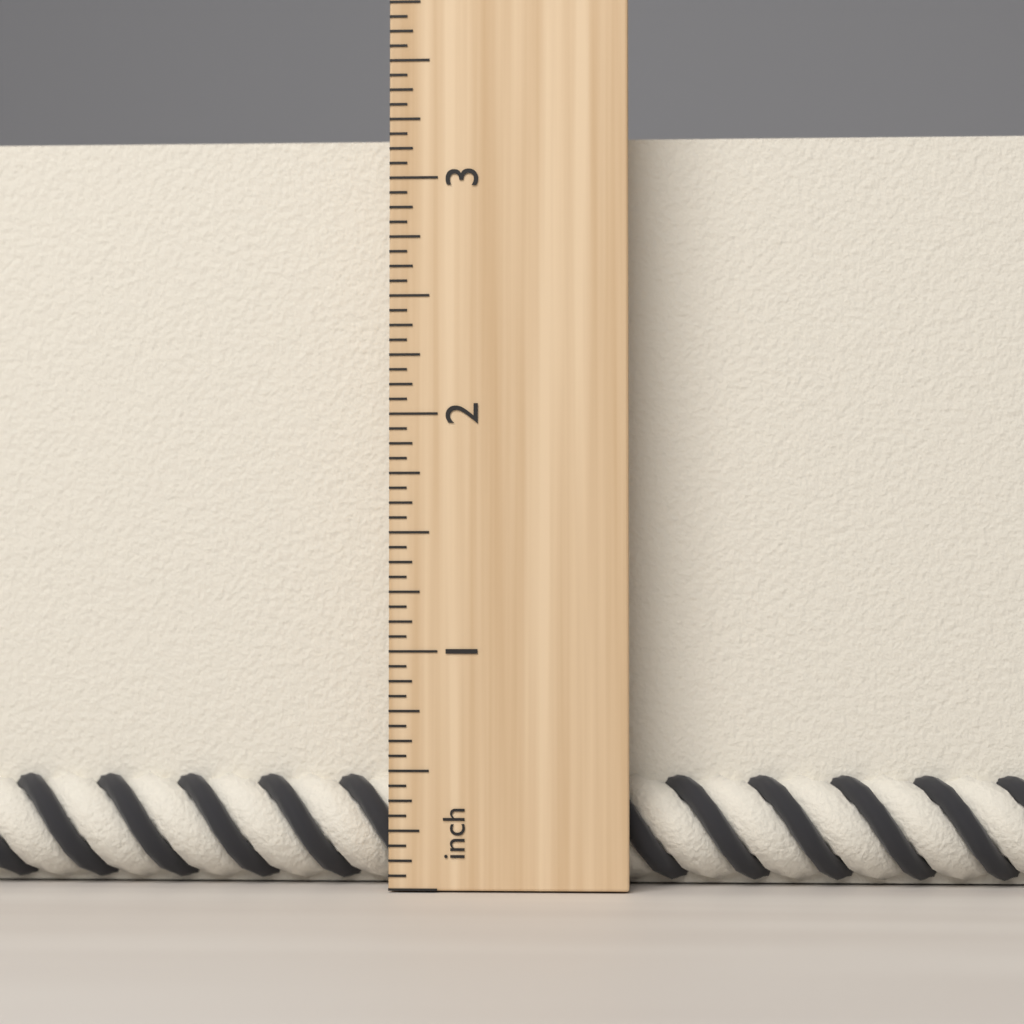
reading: 3.2500 inch
